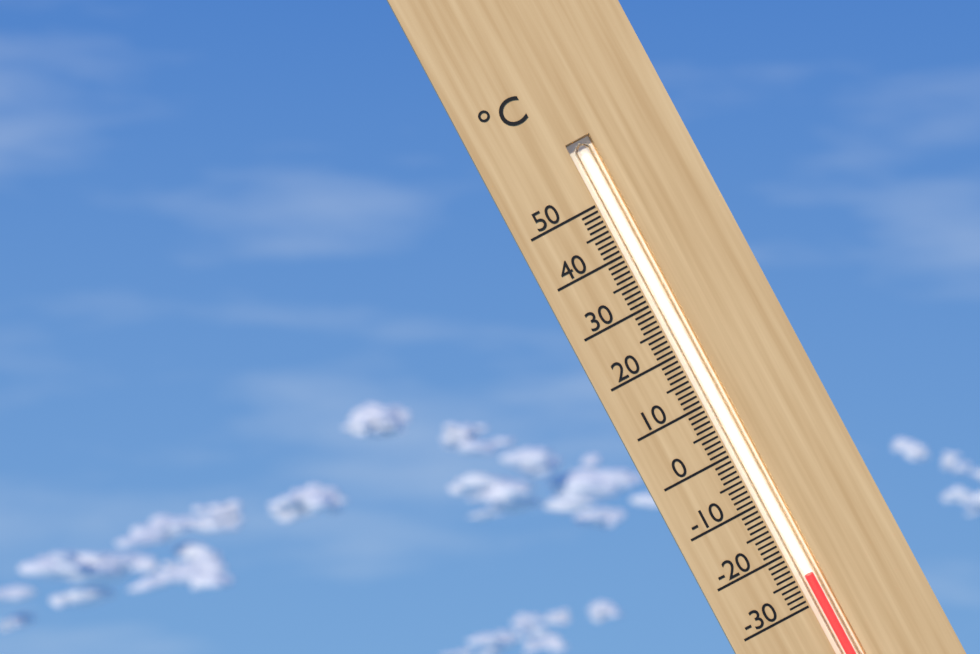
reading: -25 °C
